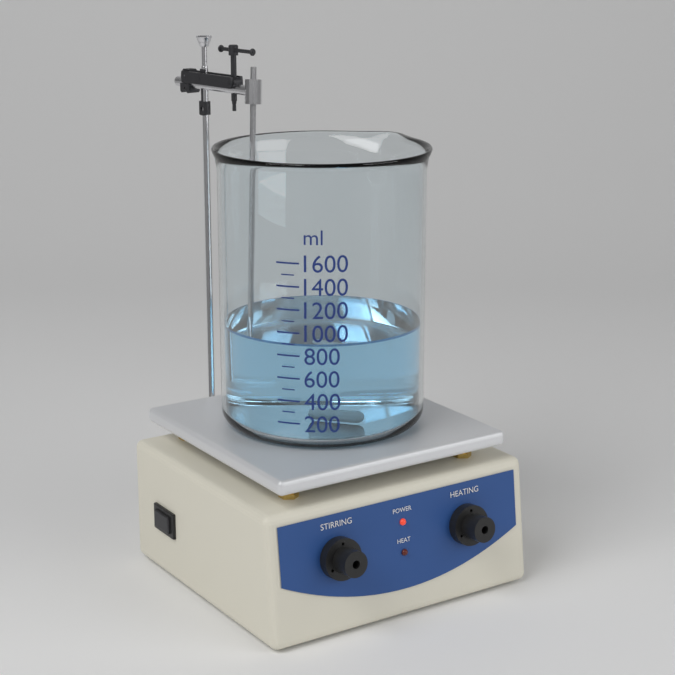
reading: 900 ml
